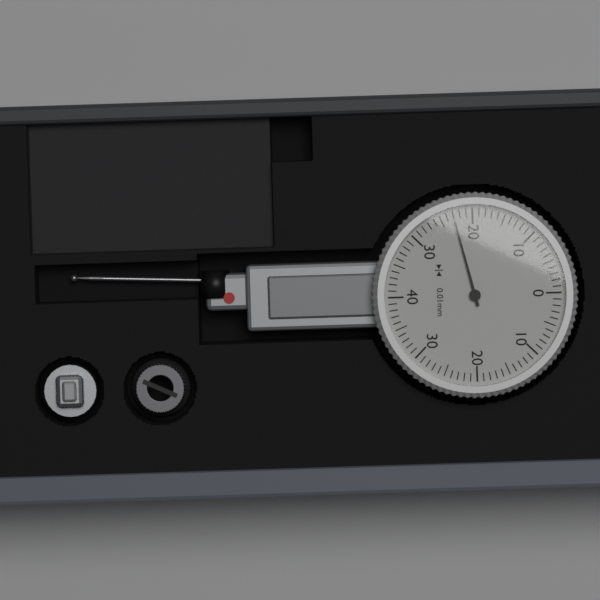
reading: 0.23 mm
